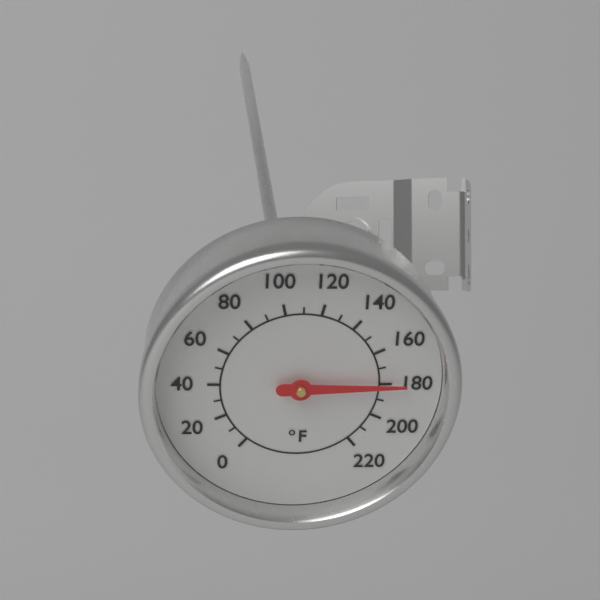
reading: 180 °F
